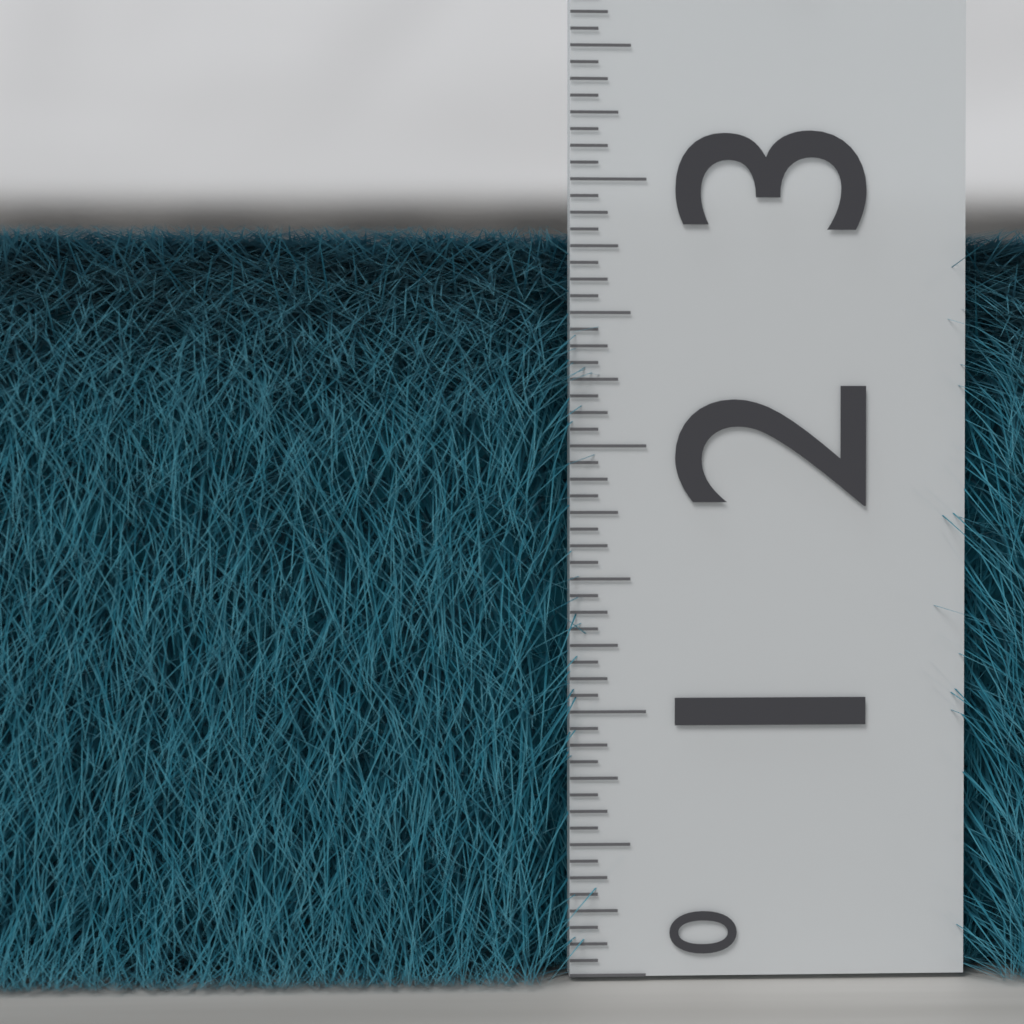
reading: 2.8125 (no unit)
